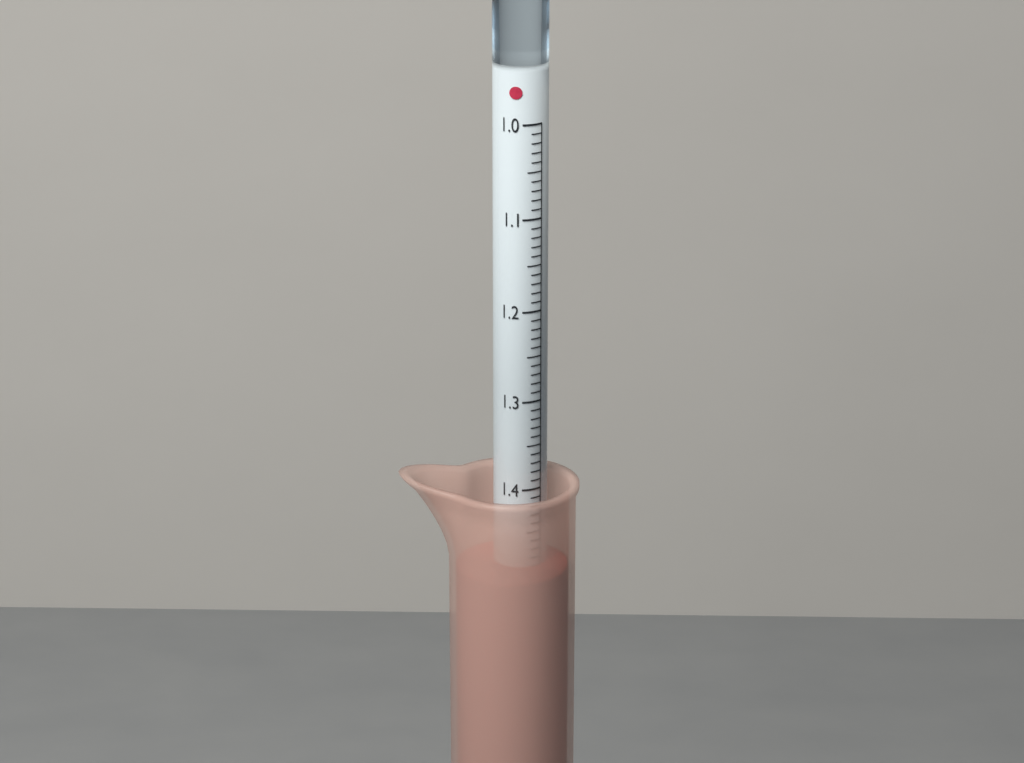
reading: 1.49 (no unit)
